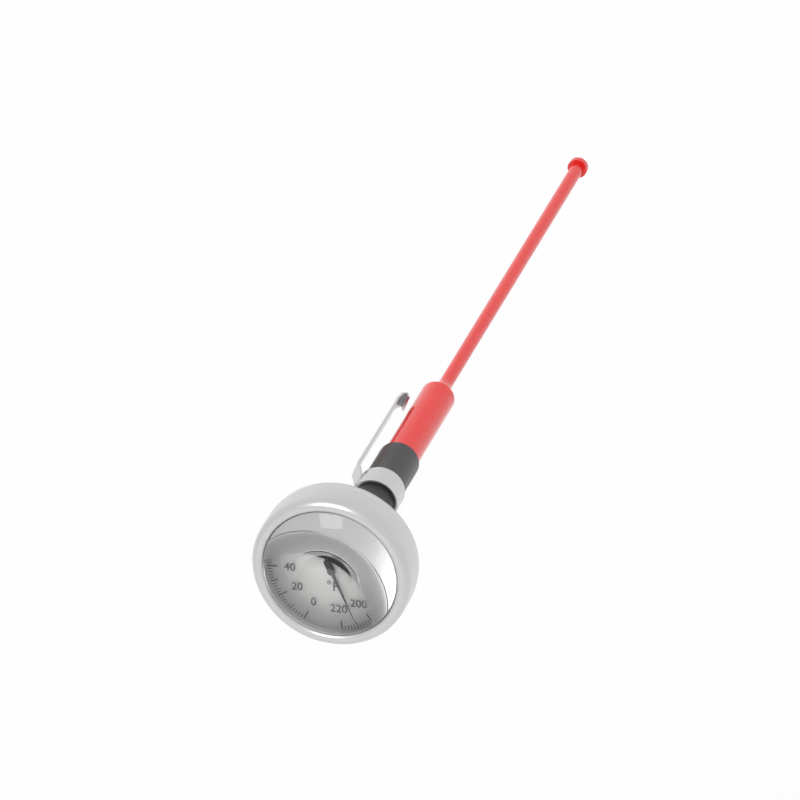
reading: 210 °F
